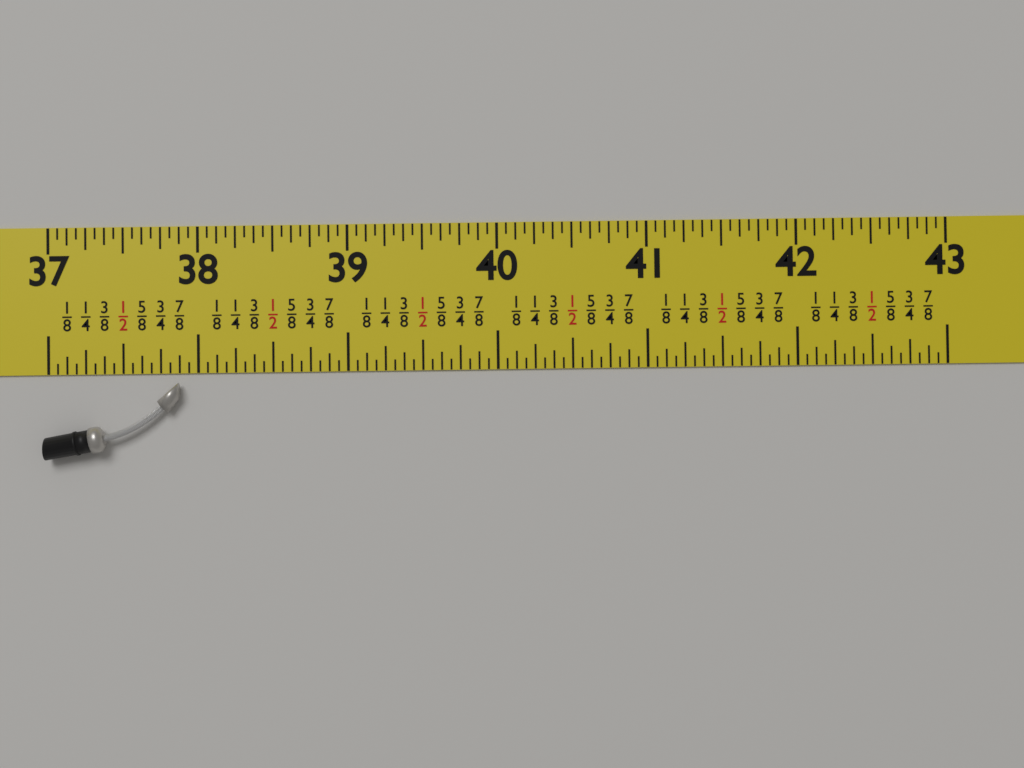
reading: 37.8750 in
